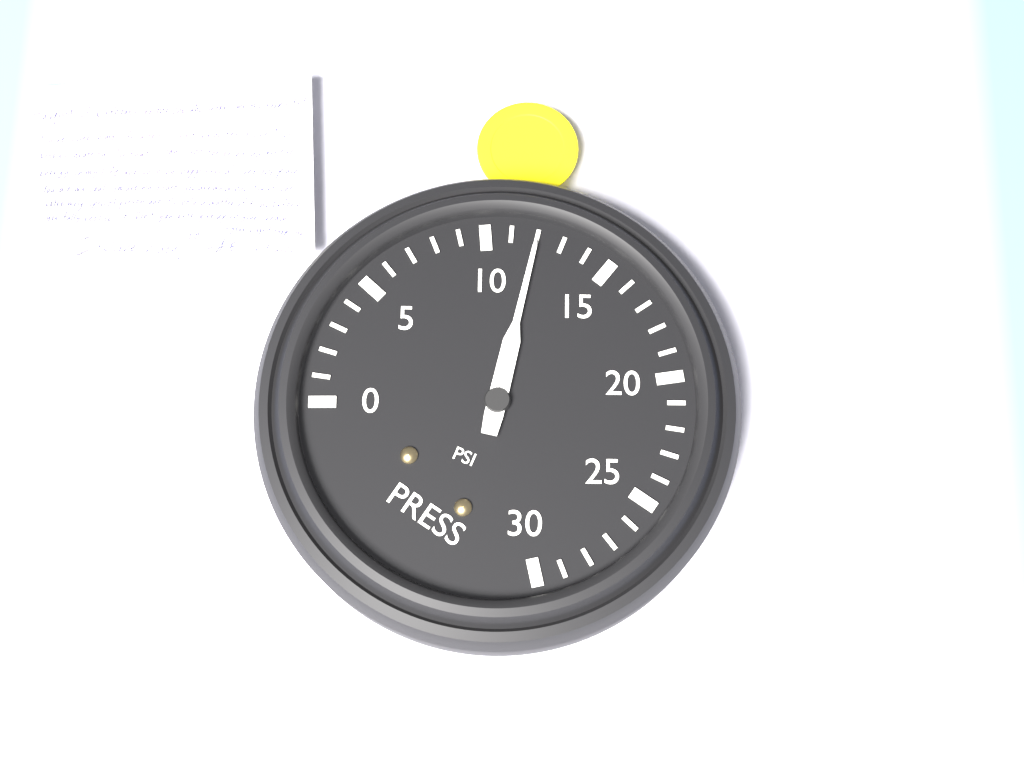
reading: 12 psi
